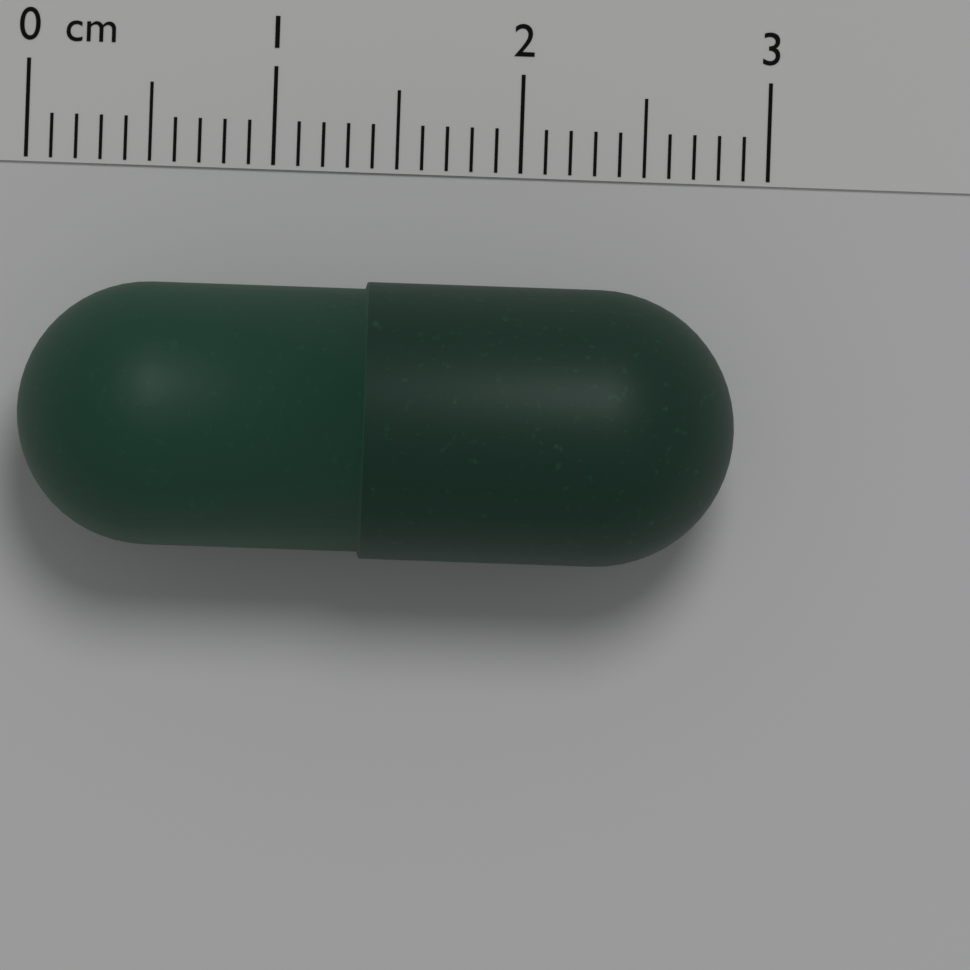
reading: 2.9 cm
